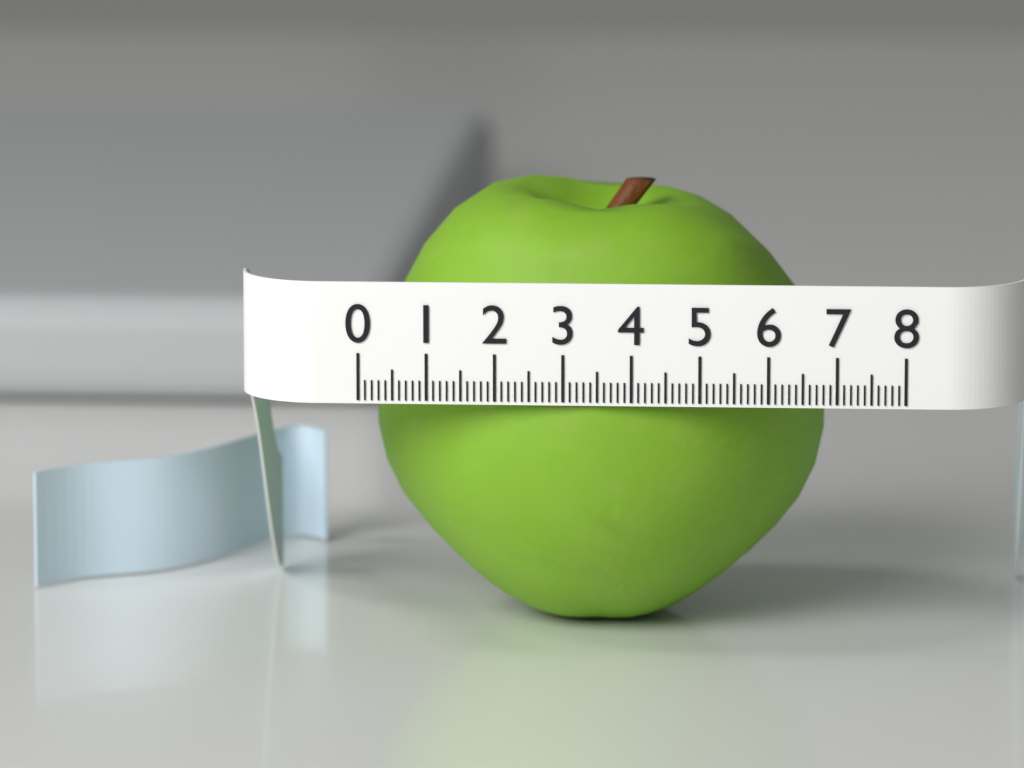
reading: 6.8 (no unit)
